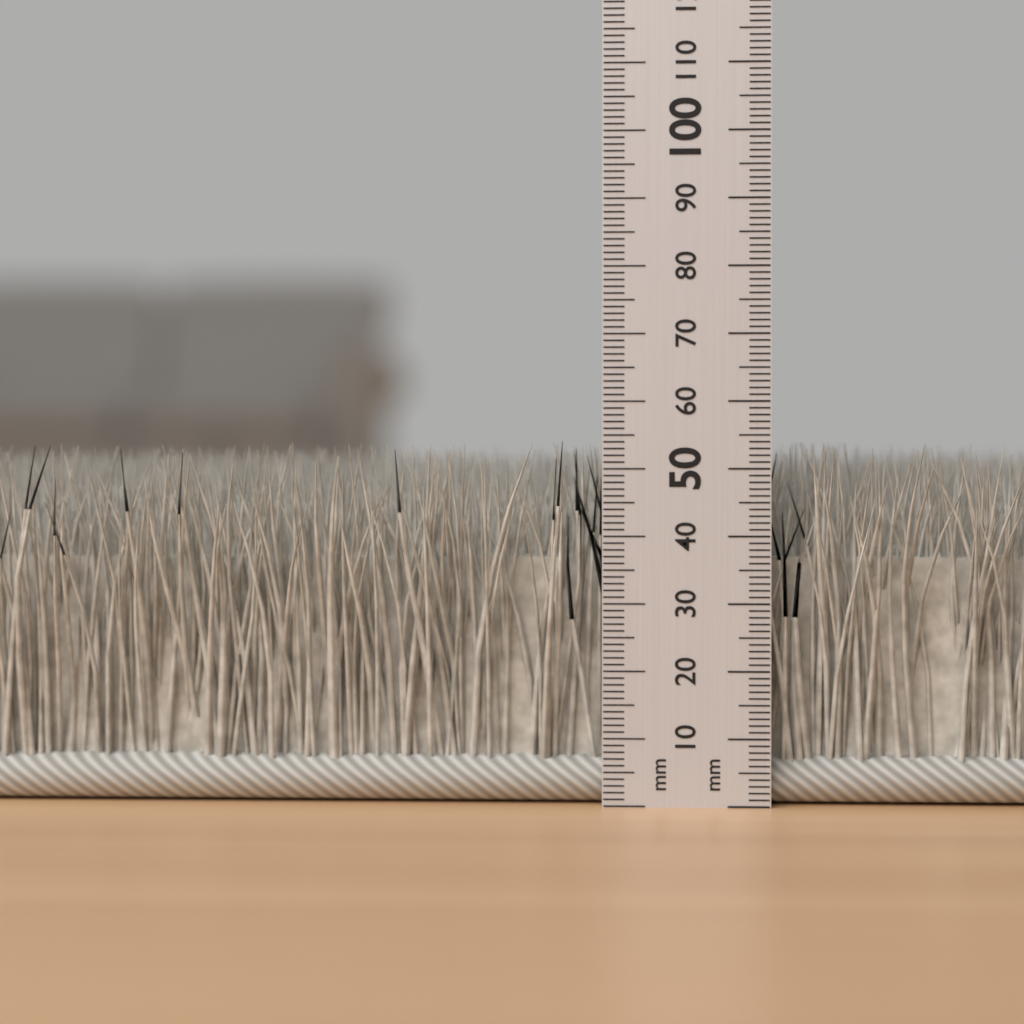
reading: 54 mm
